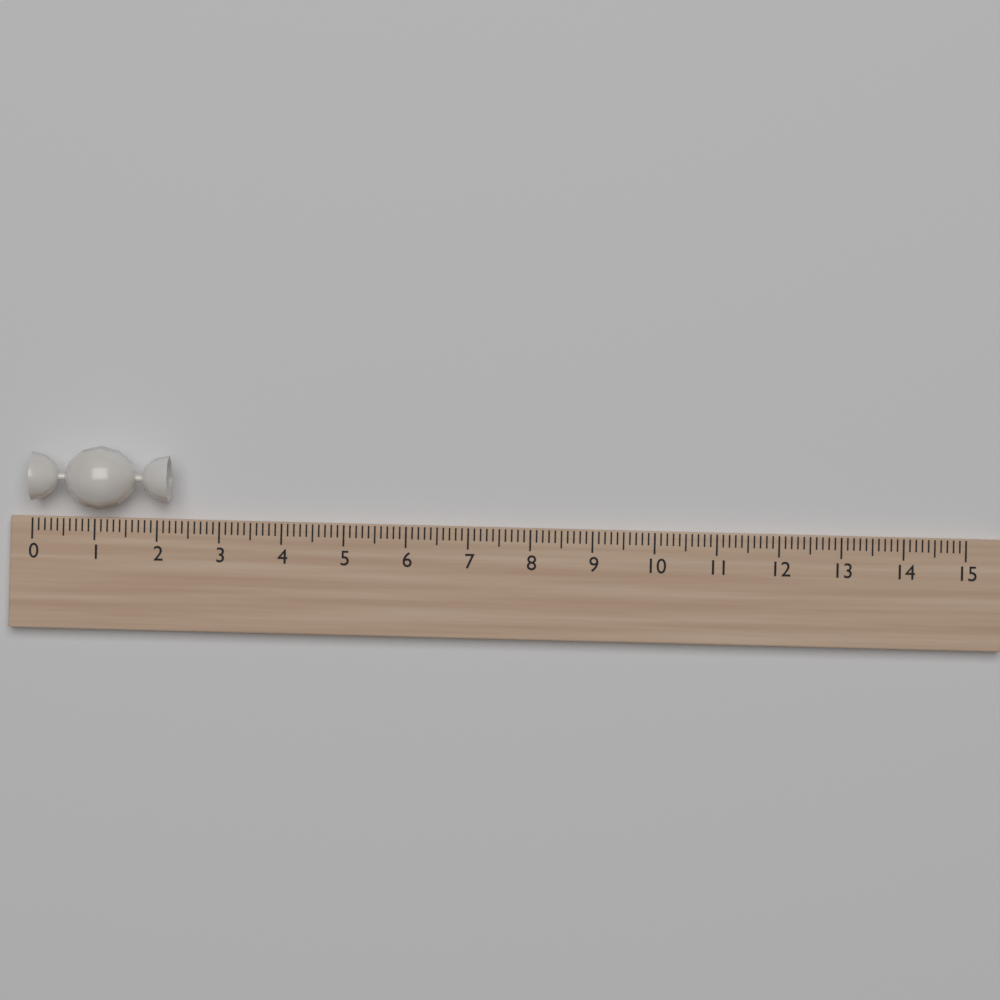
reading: 2.2 (no unit)
